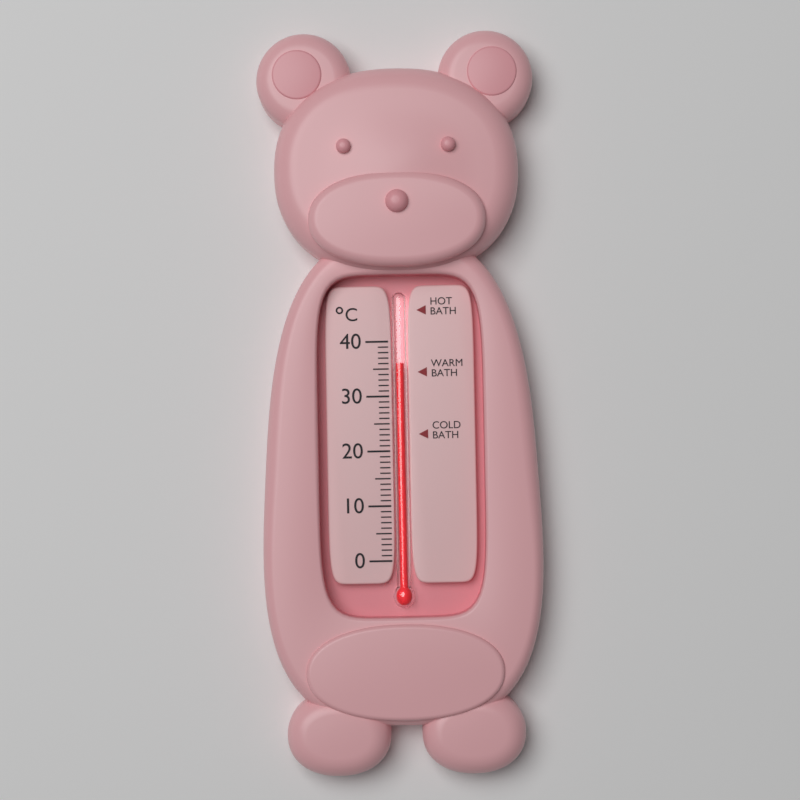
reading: 36 °C
